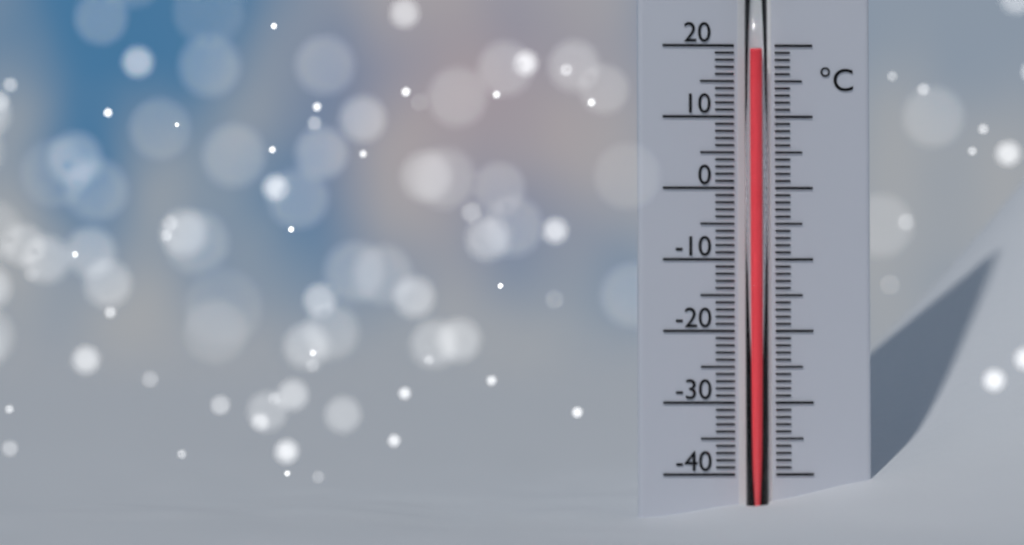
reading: 19 °C
